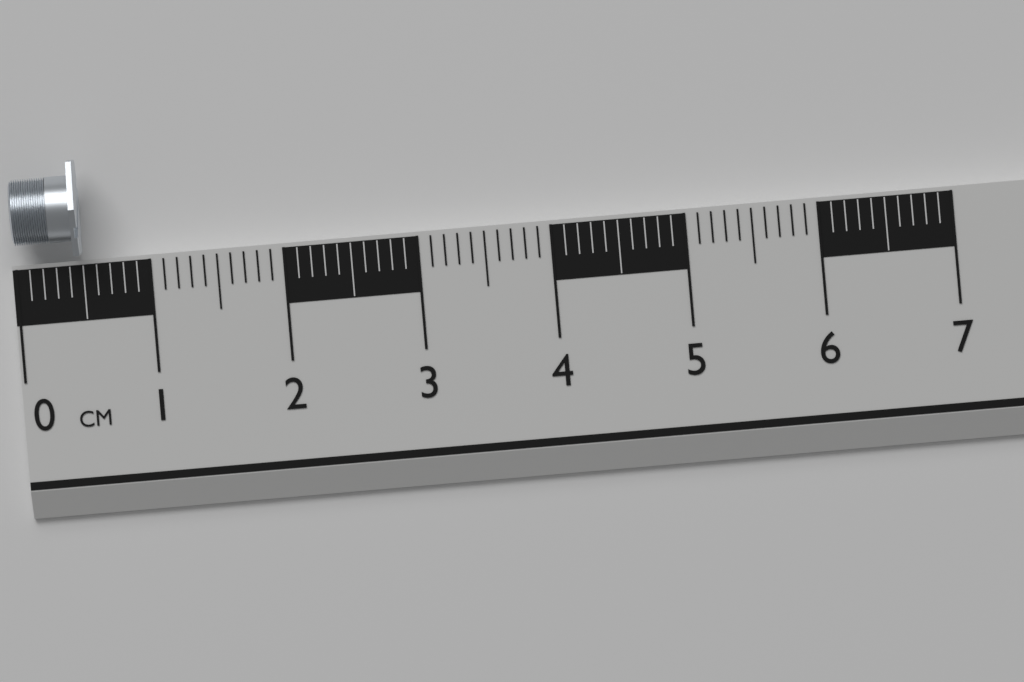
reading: 0.5 cm
